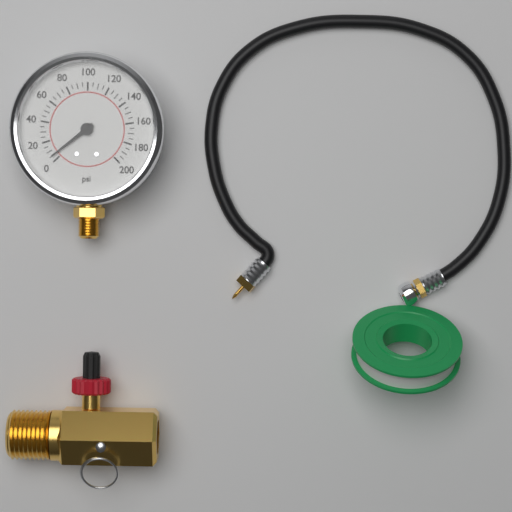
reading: 5 psi
